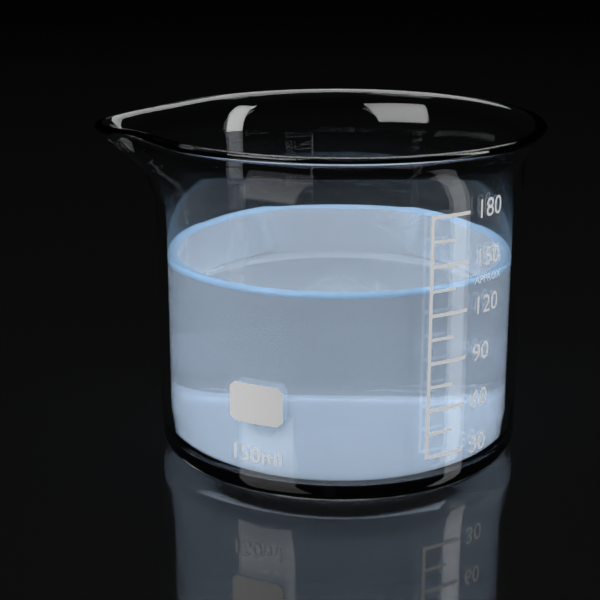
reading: 135 ml
